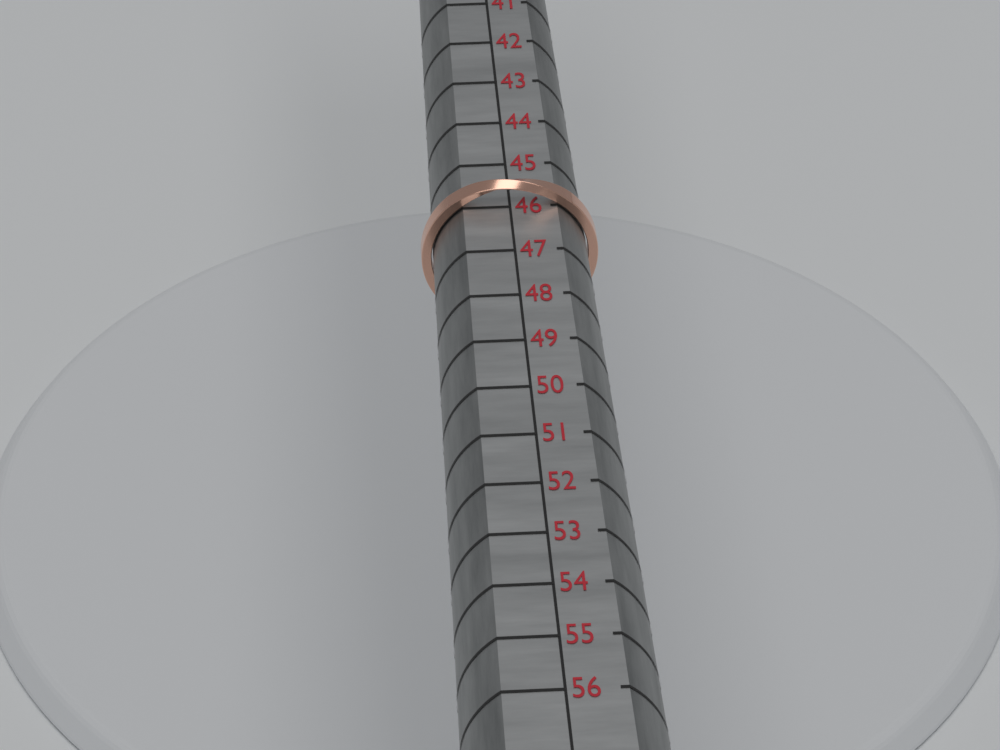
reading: 46 (no unit)
